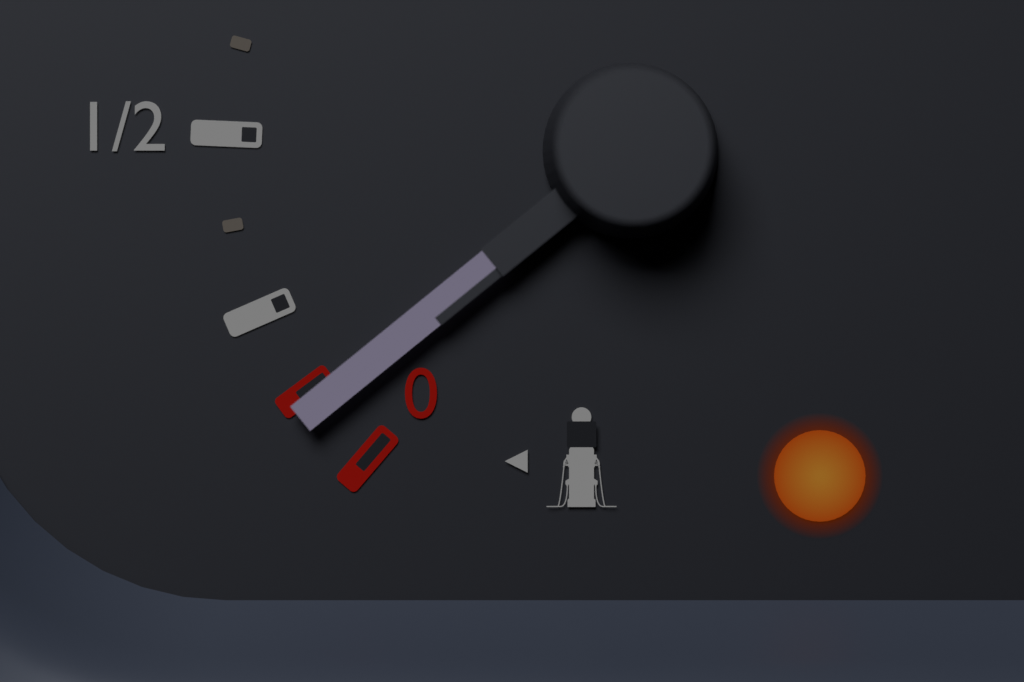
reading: 0.100 (no unit)
